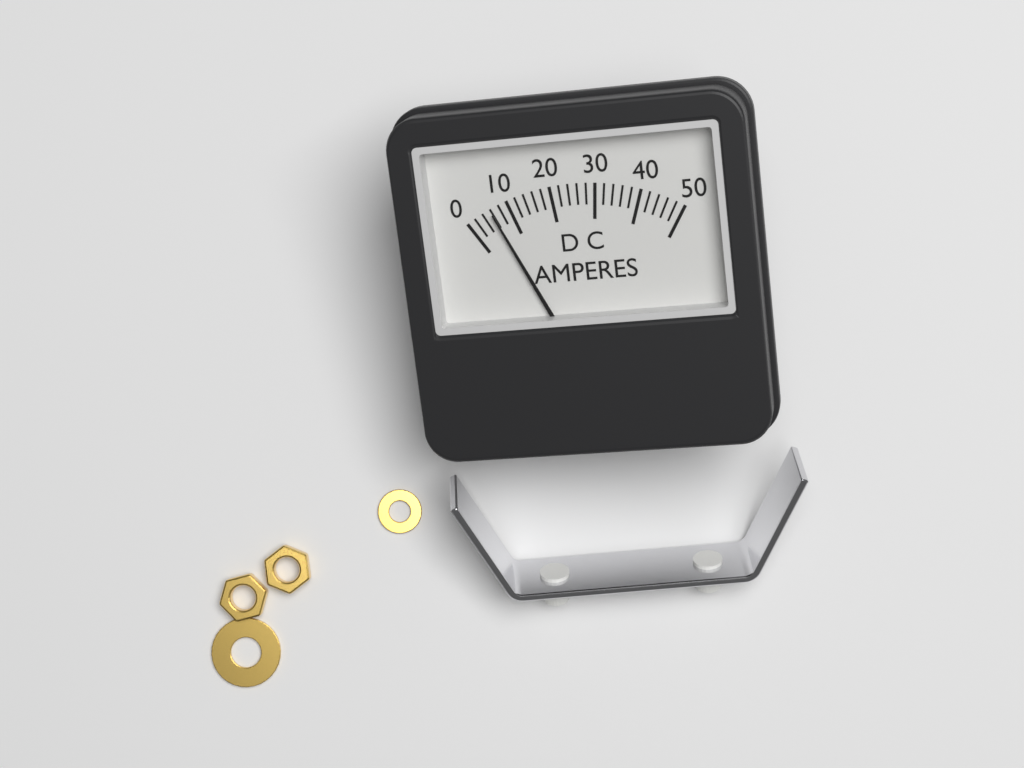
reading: 6 A
